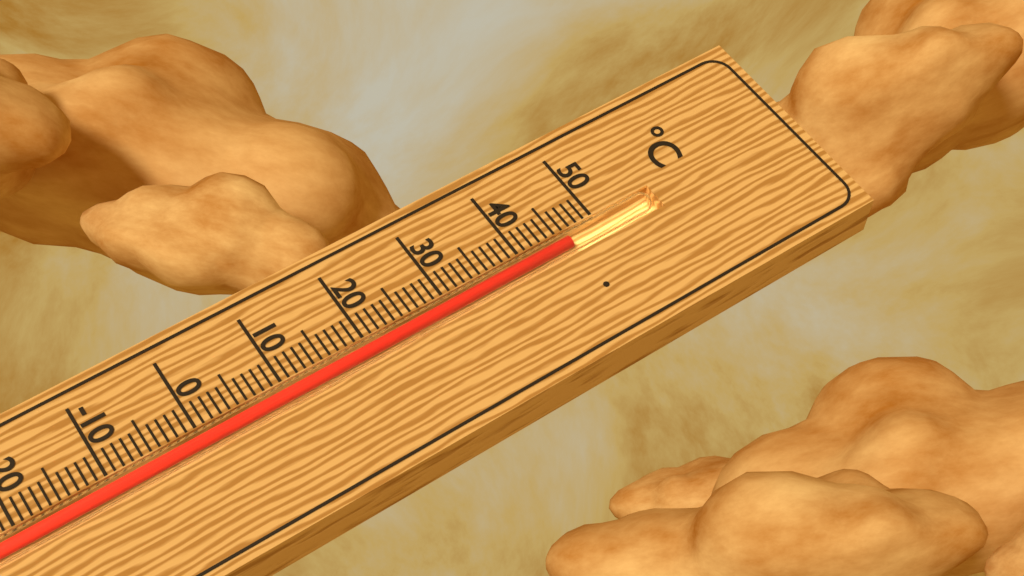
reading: 46 °C
